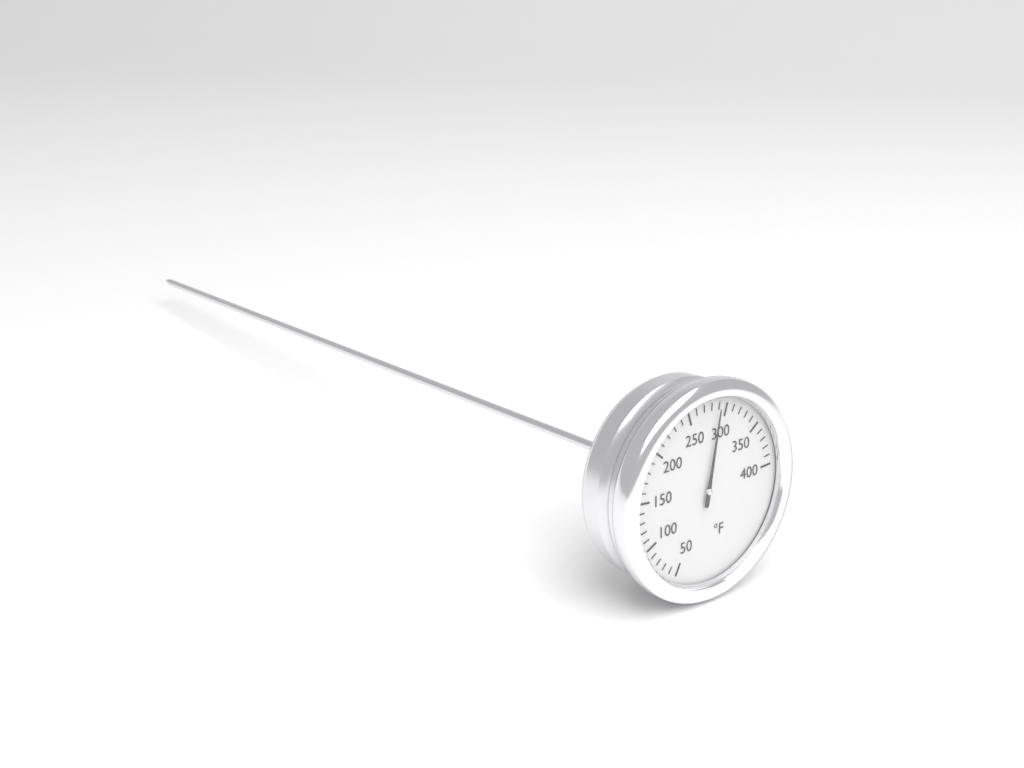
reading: 290 °F
